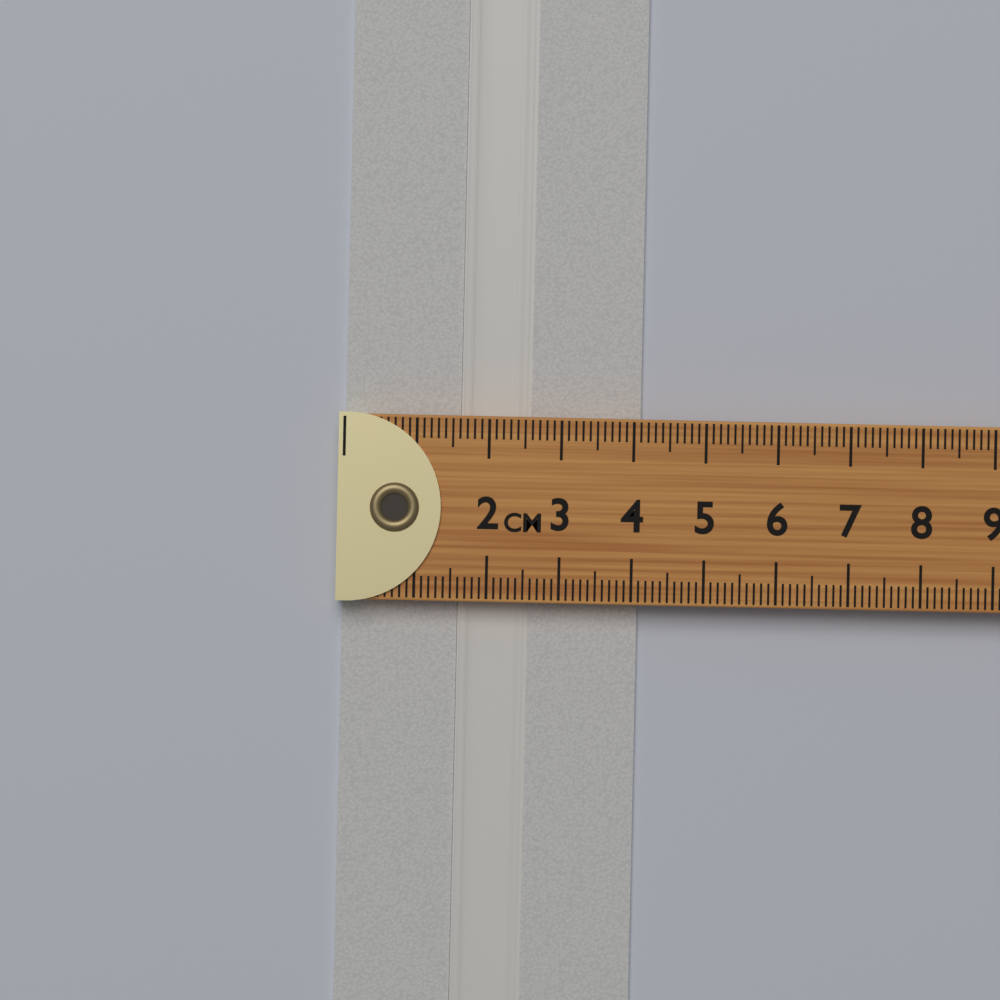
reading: 4.1 cm
